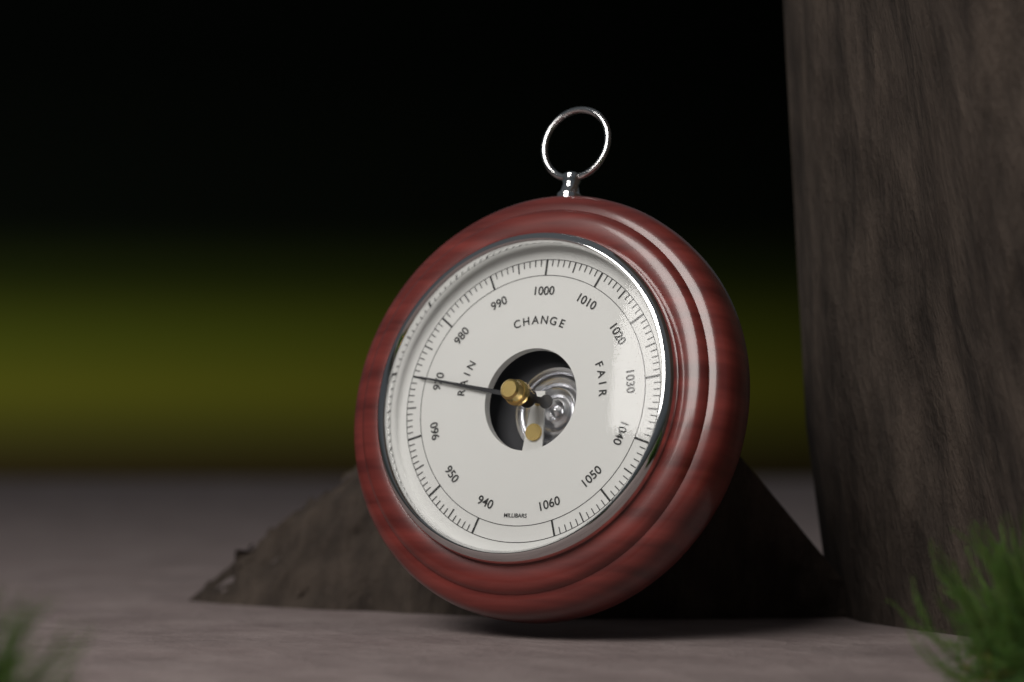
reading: 970 mbar
